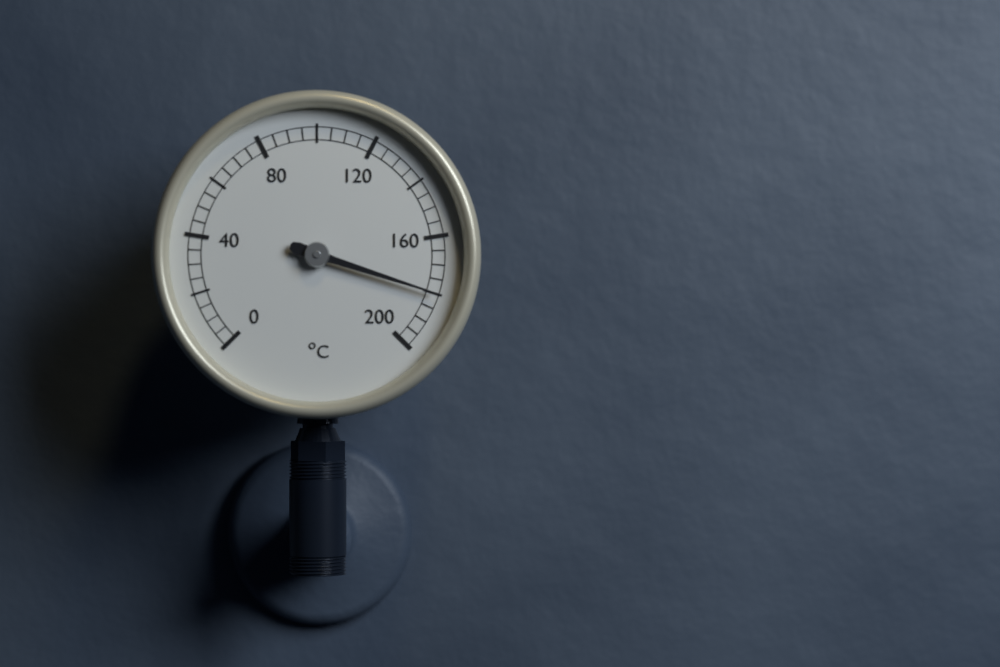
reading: 180 °C
